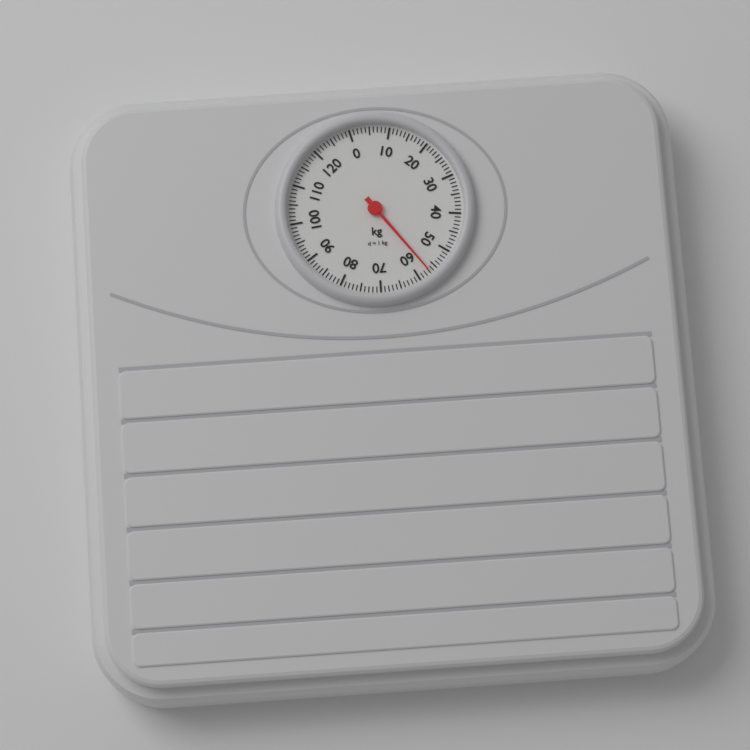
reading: 57 kg
